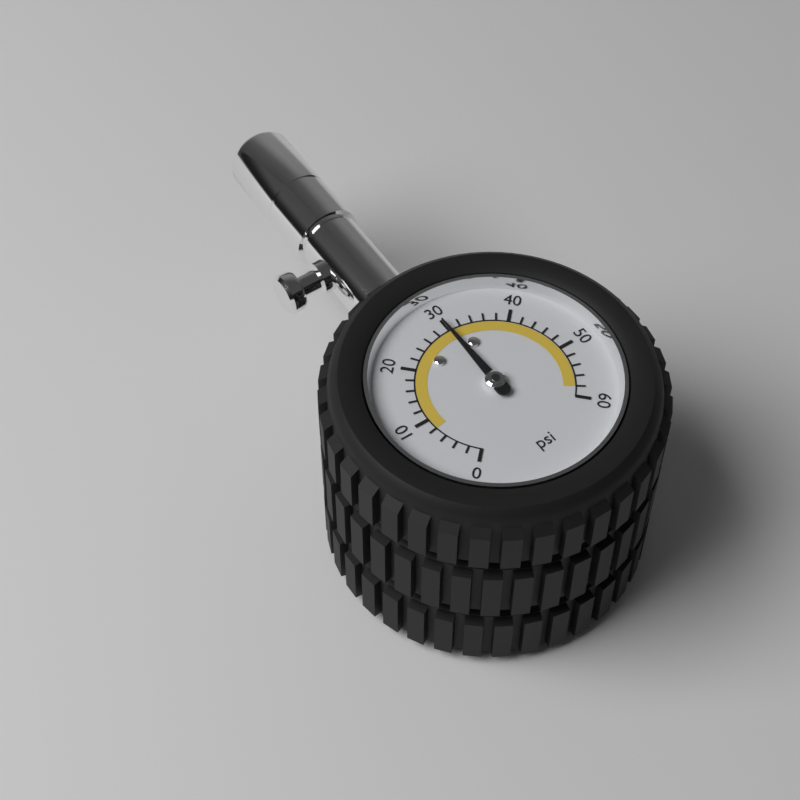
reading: 30 psi
